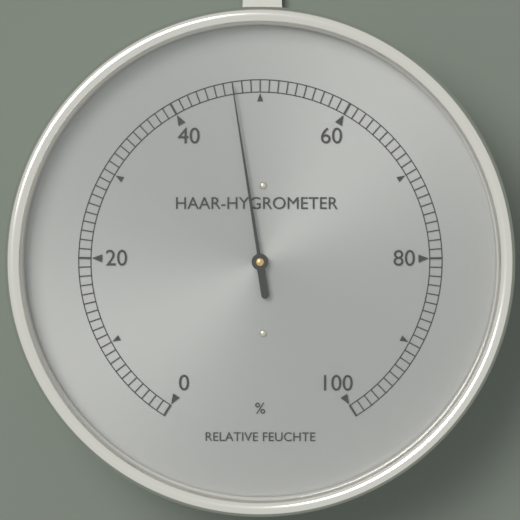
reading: 47 %
